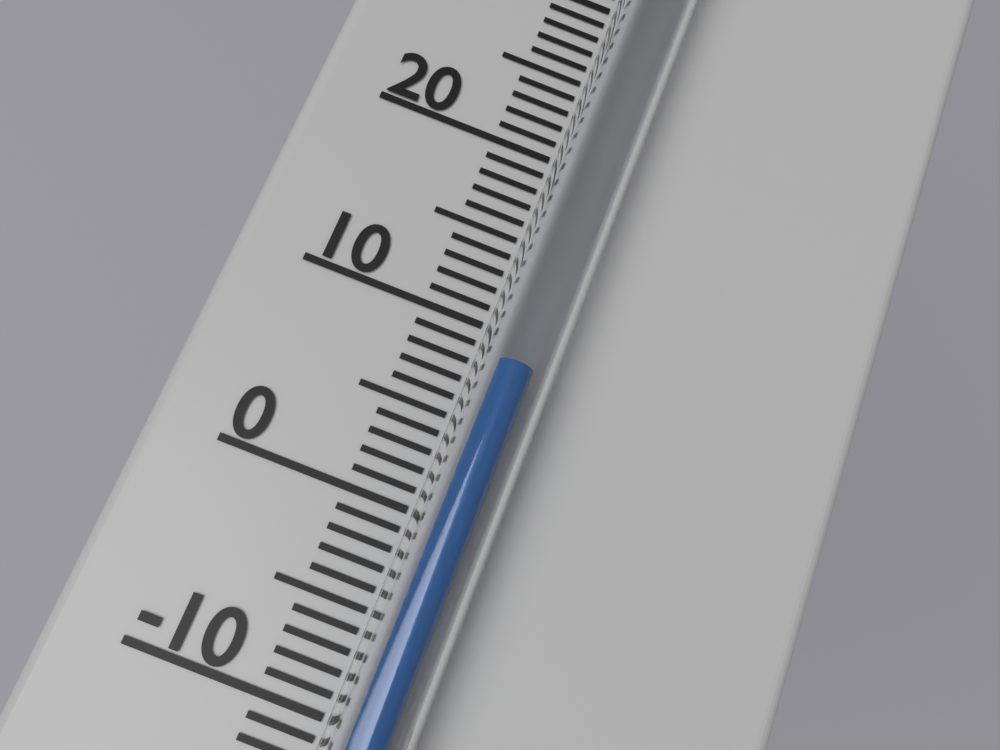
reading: 8 °C
